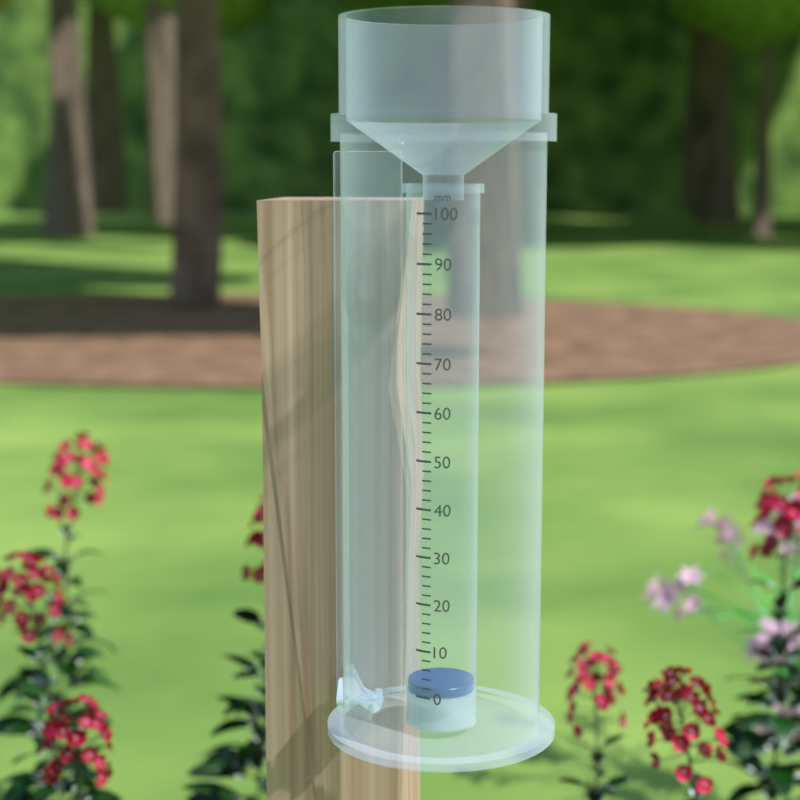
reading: 2 mm
